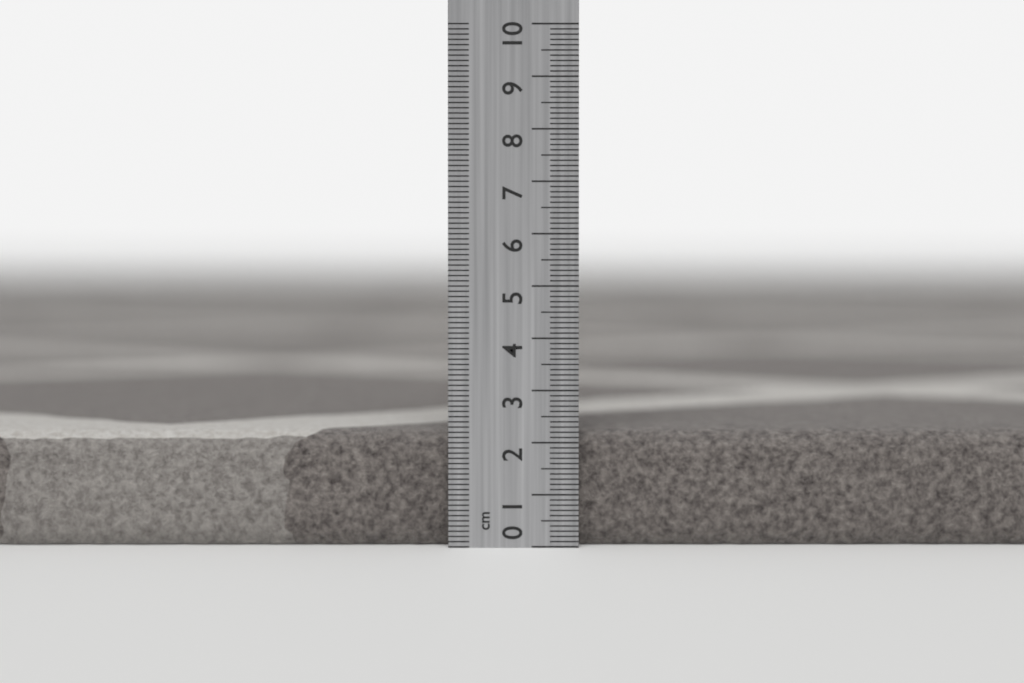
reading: 2.2 cm
